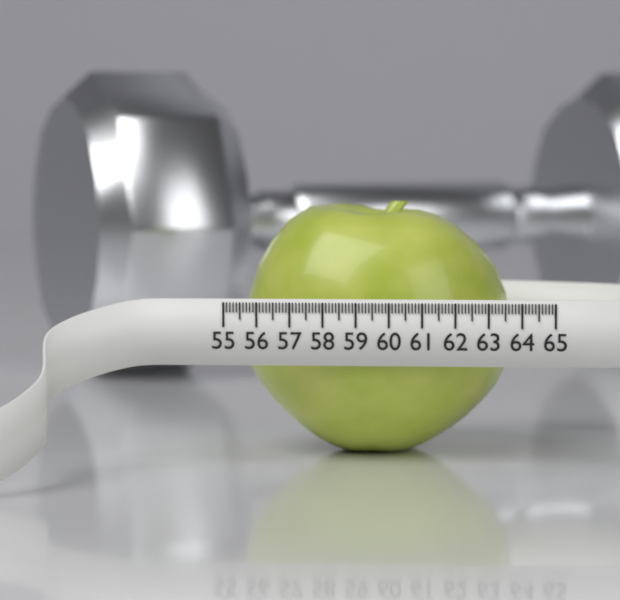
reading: 63.4 (no unit)
